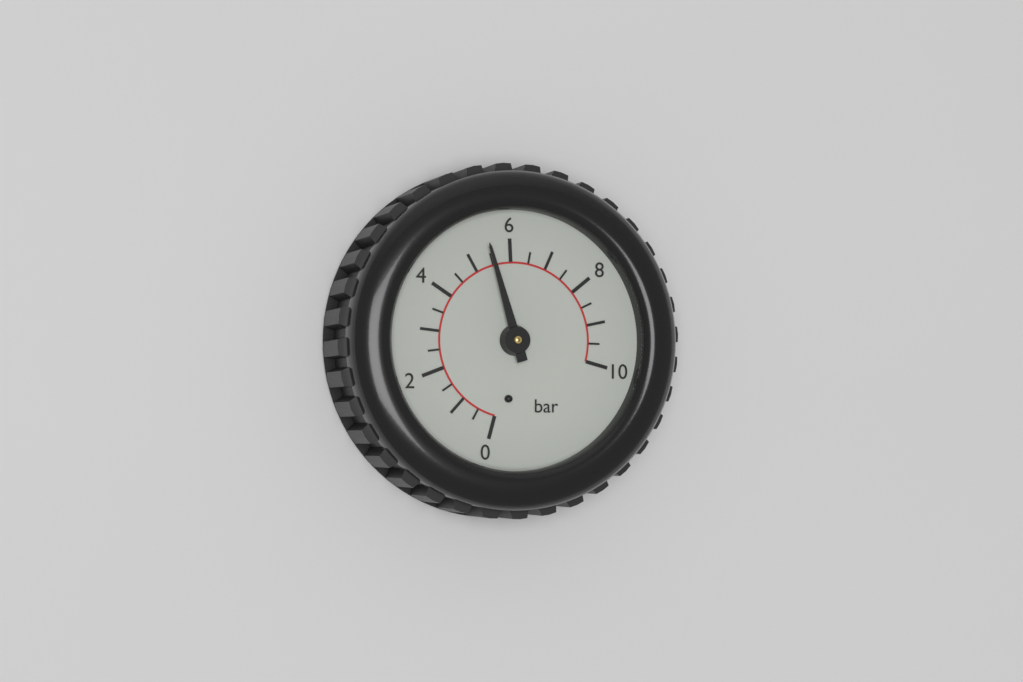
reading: 5.5 bar
